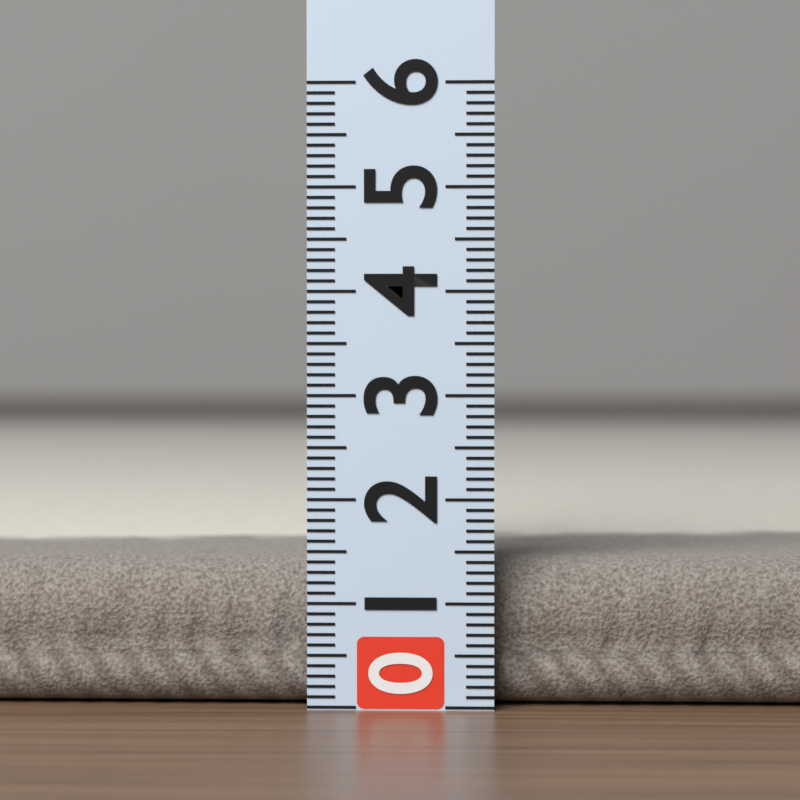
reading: 1.4 (no unit)
